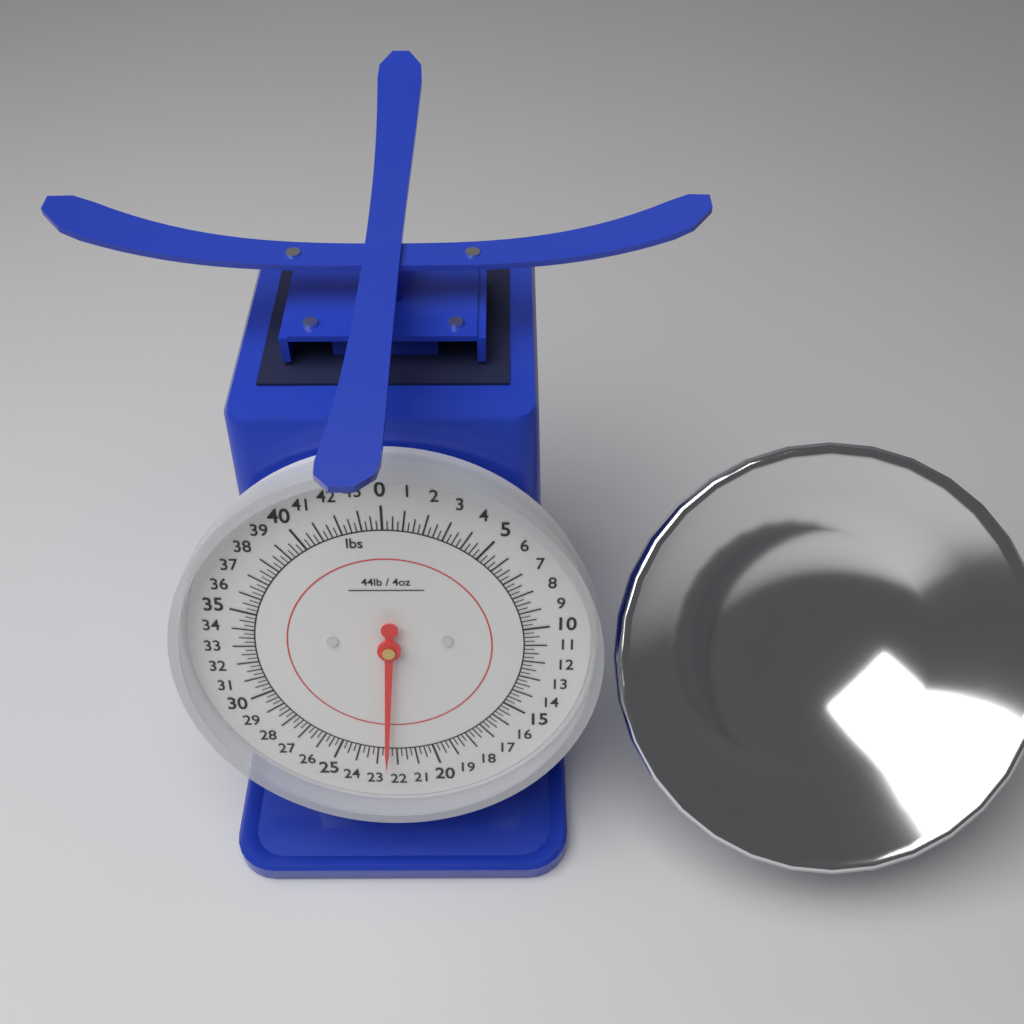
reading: 22.50 lbs
